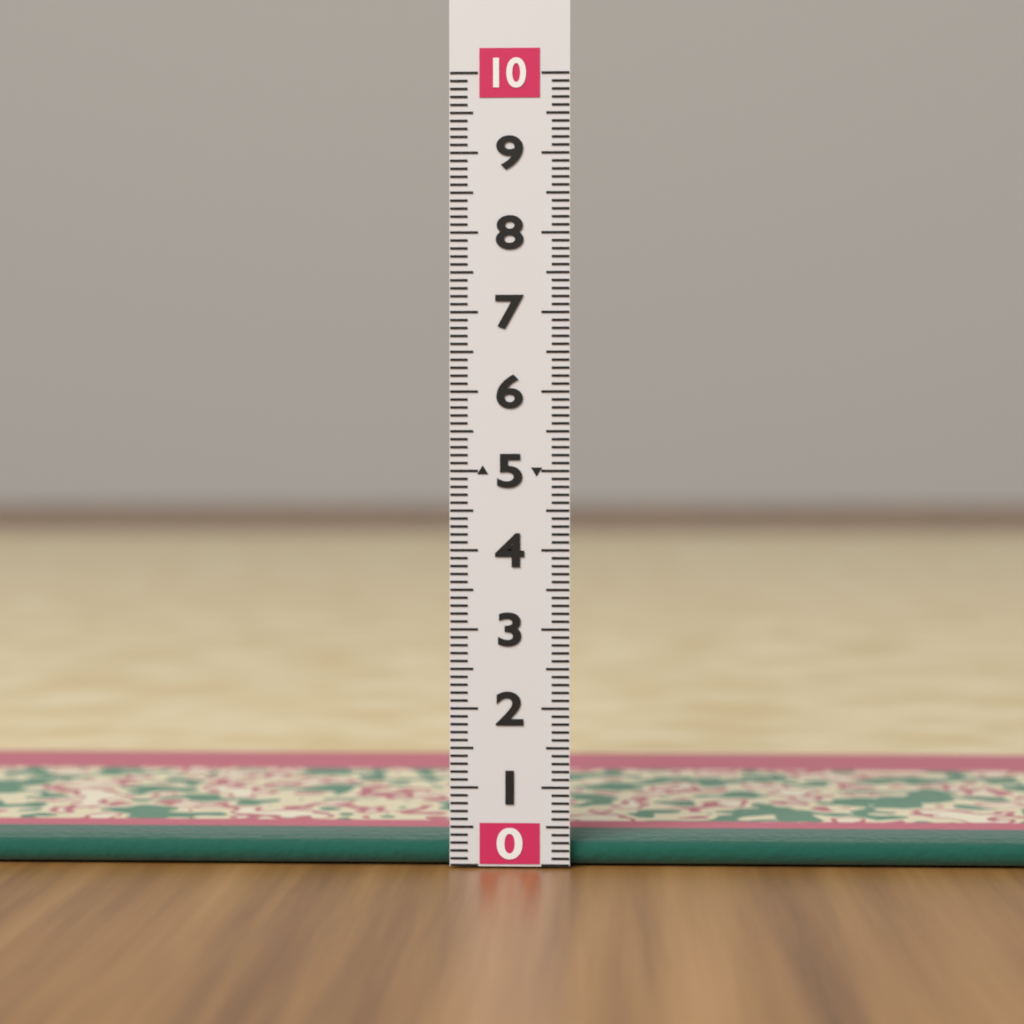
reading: 0.3 (no unit)
